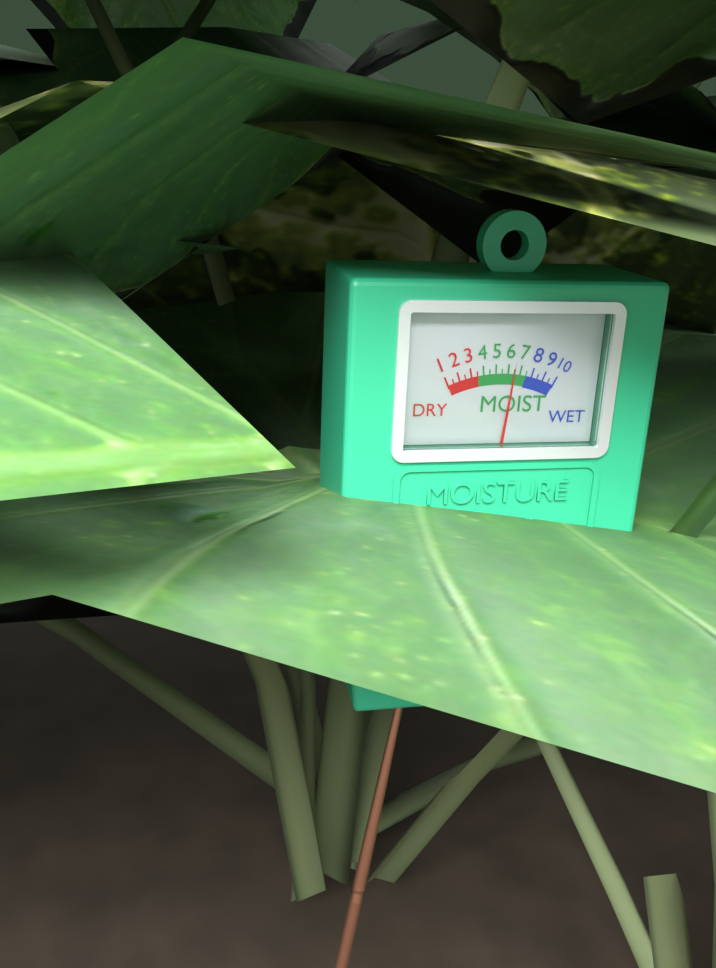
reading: 6.5 (no unit)
